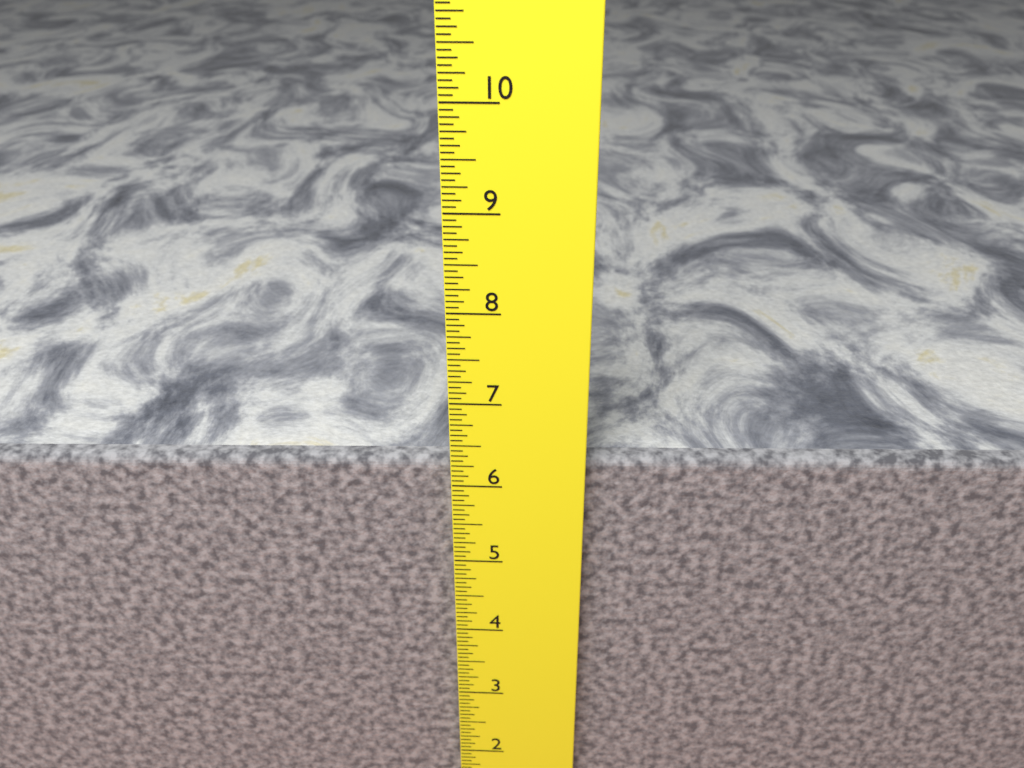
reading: 6.2500 in
